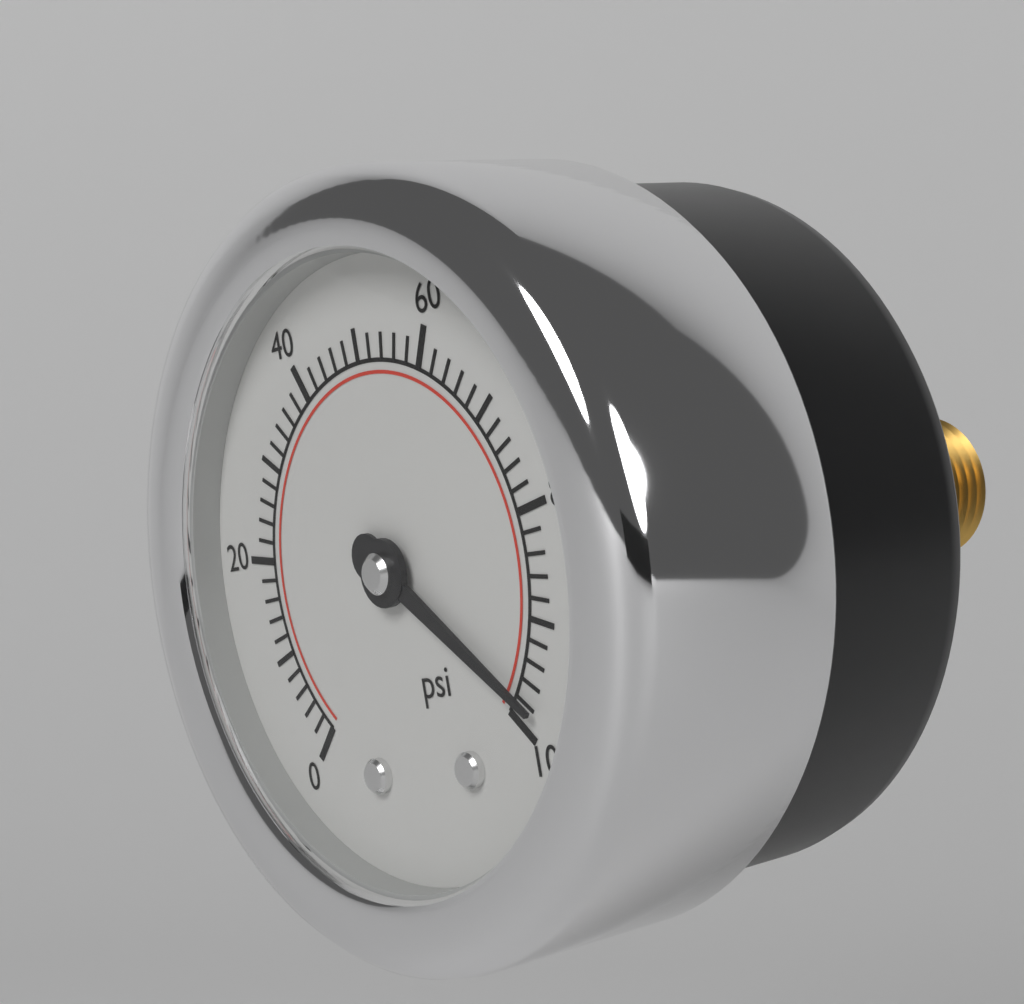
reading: 98 psi
